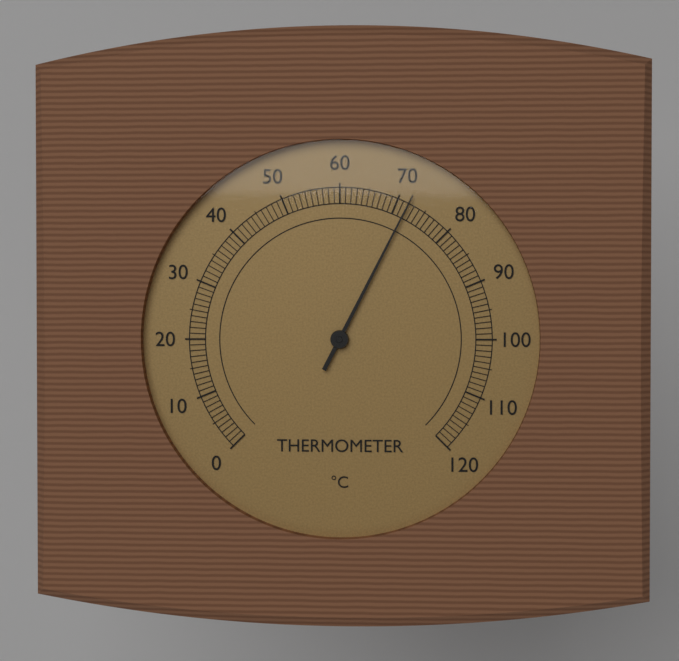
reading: 72 °C
